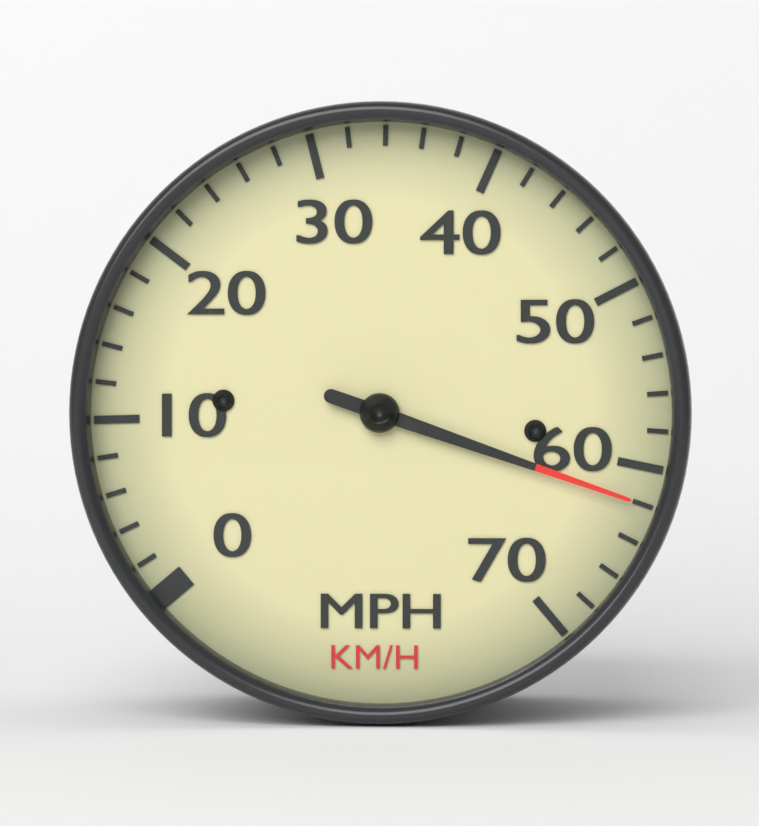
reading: 62 mph
